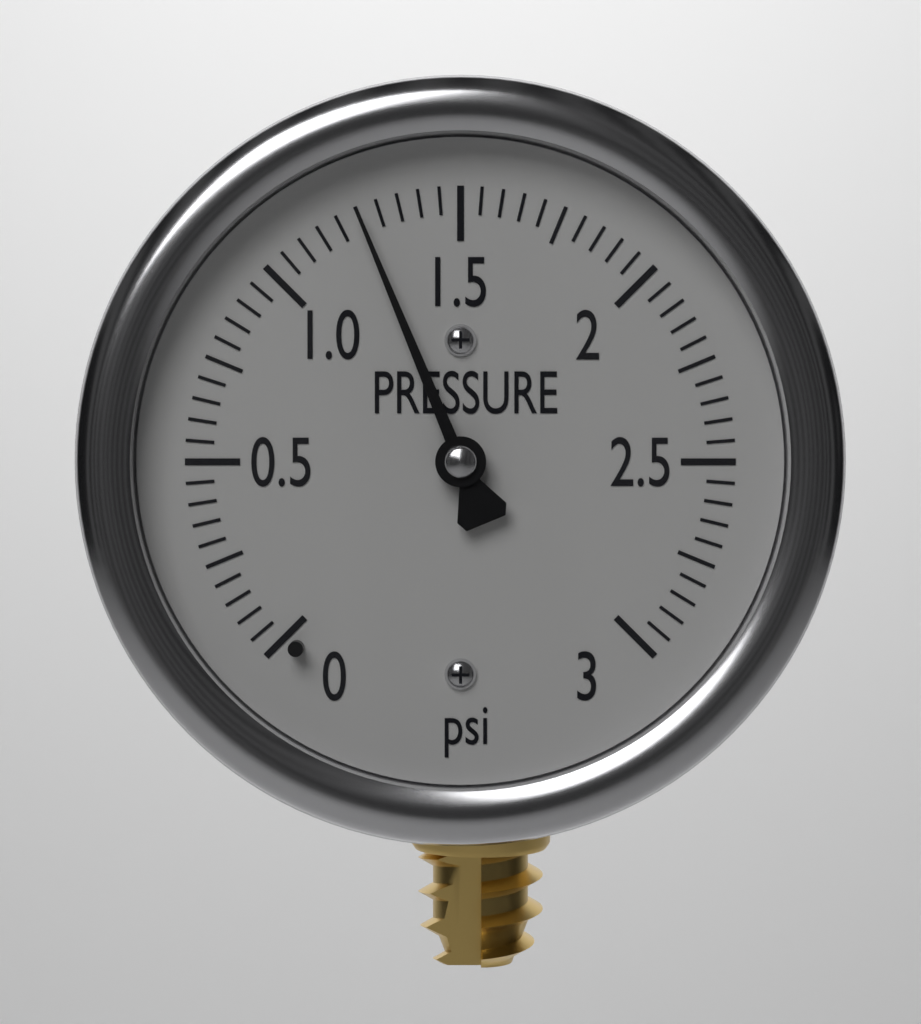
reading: 1.25 psi
